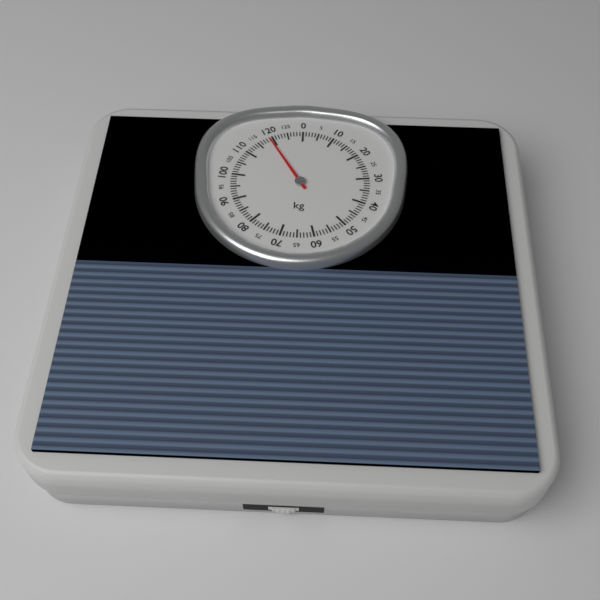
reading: 119 kg
